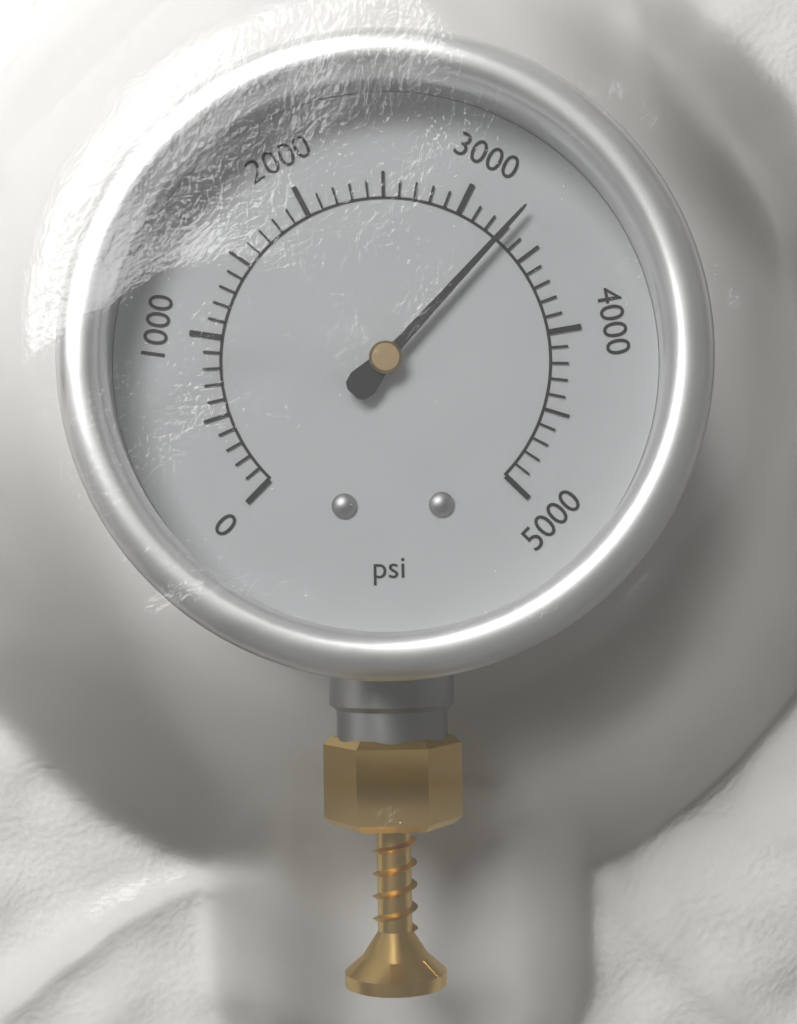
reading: 3300 psi
